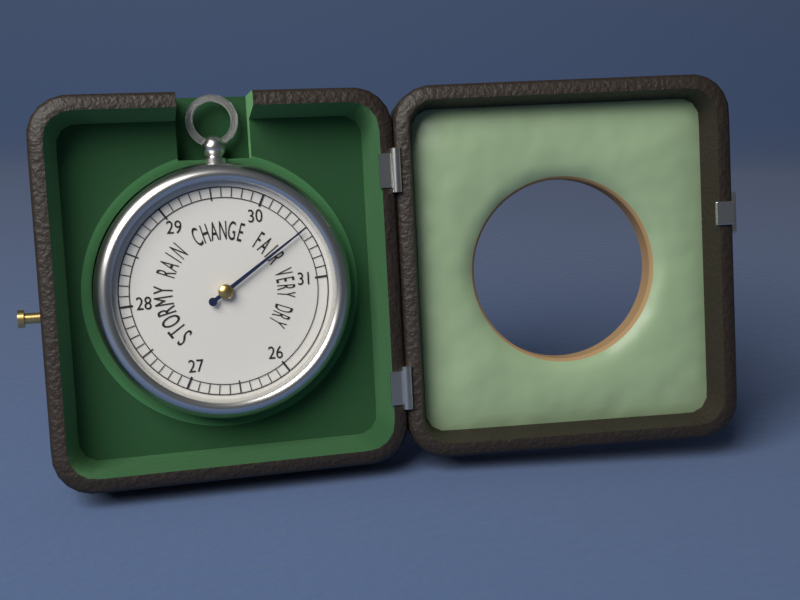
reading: 30.5 (no unit)
